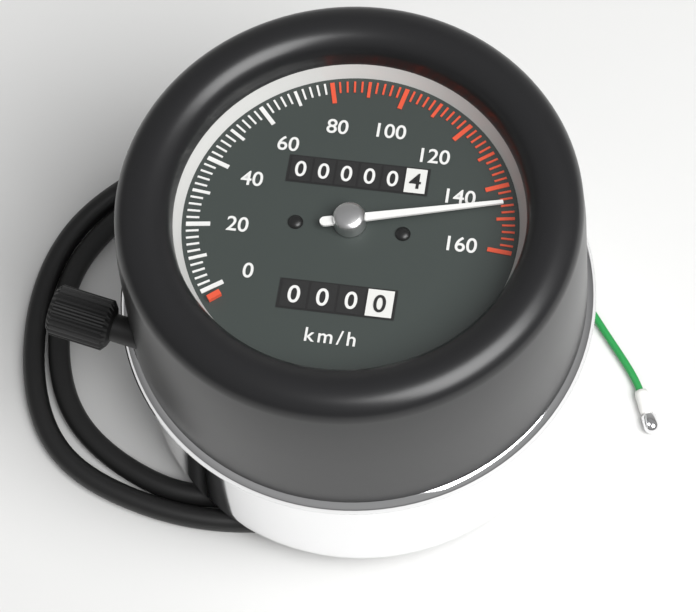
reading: 146 km/h
